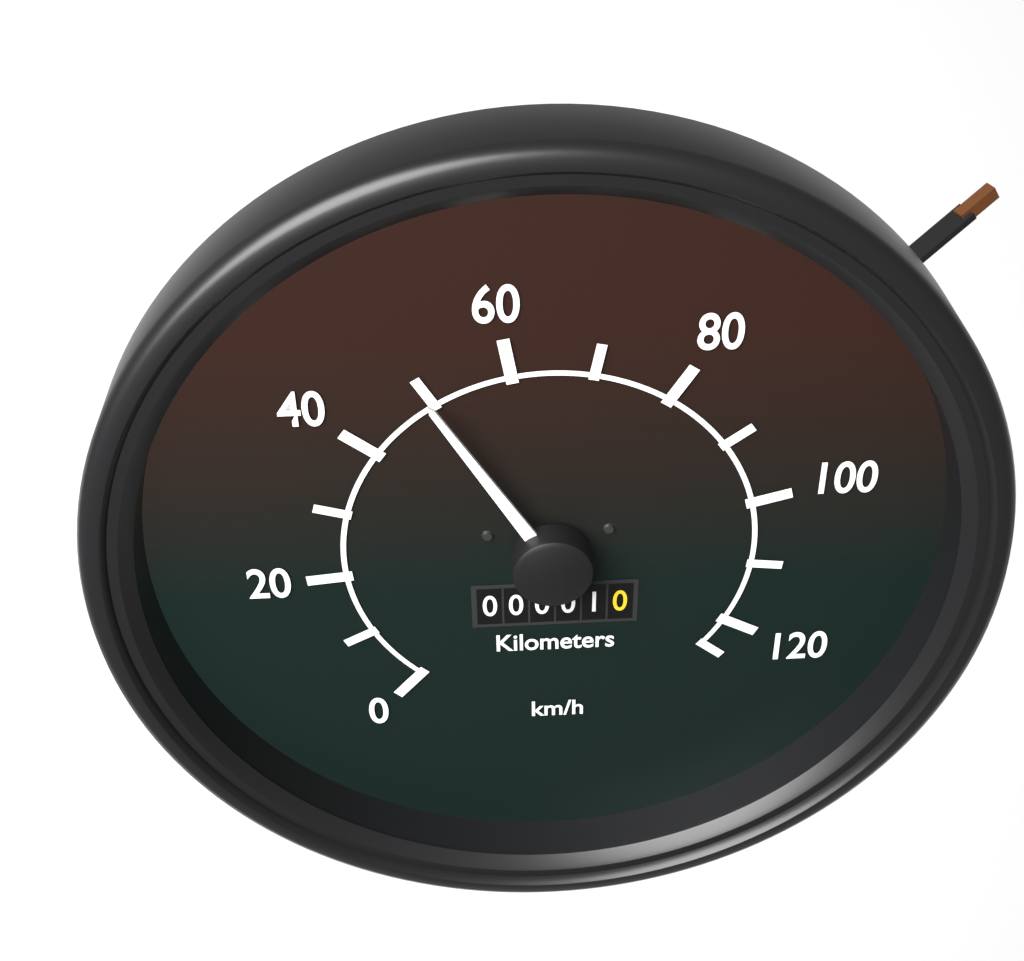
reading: 50 km/h
